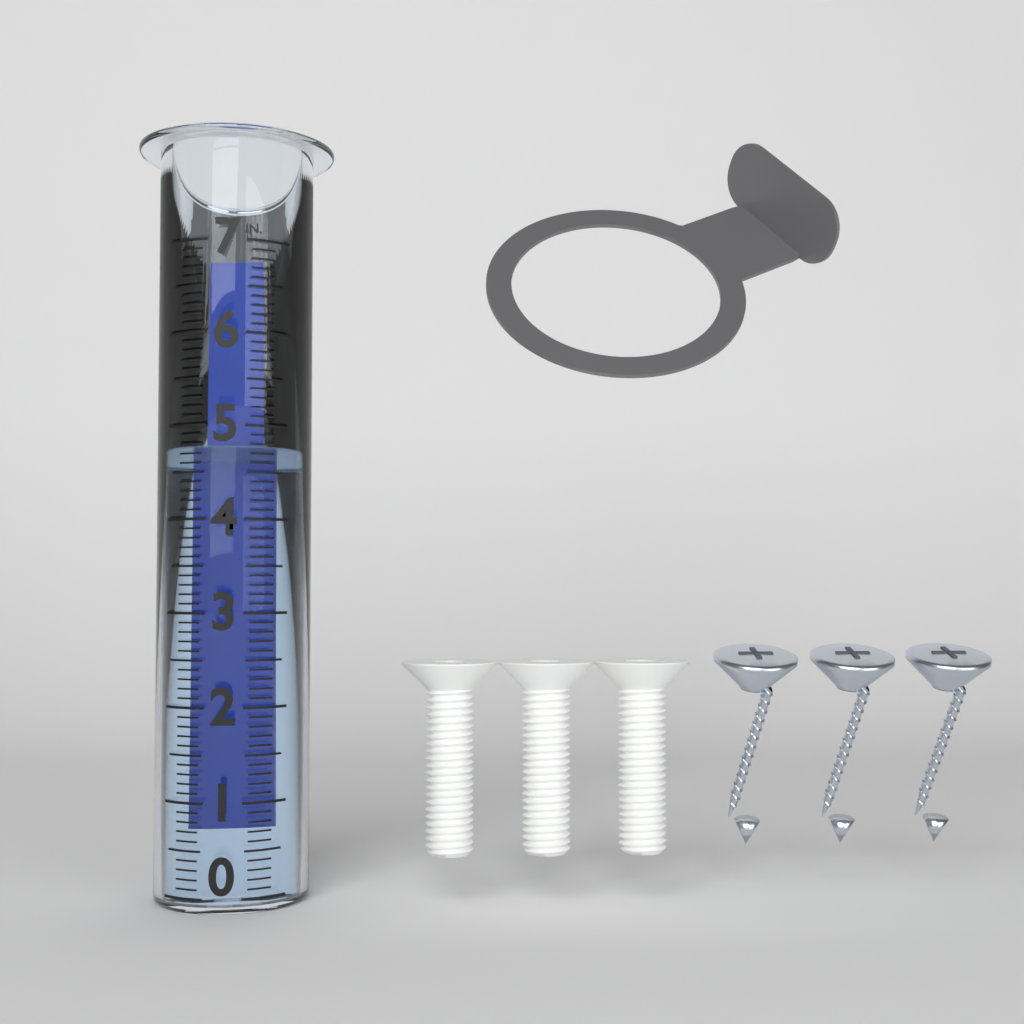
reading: 4.8 in
